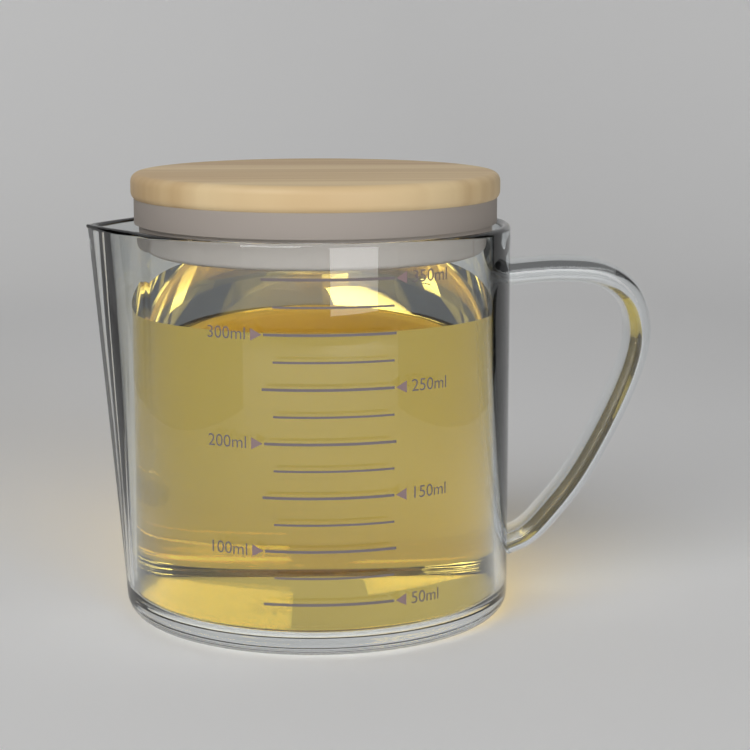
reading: 300 ml
